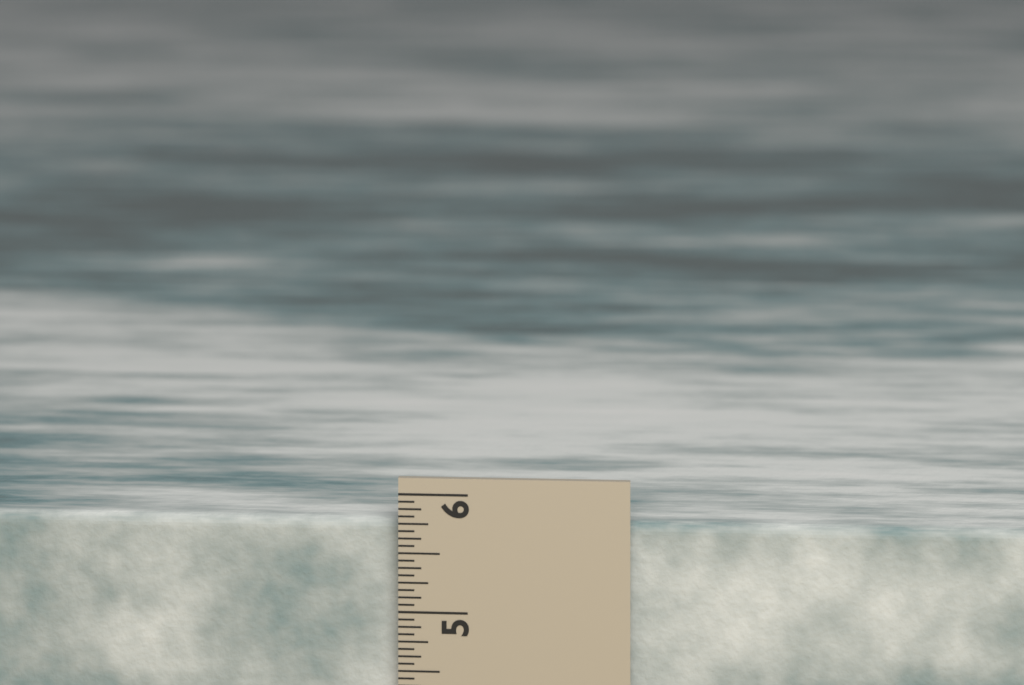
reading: 5.7500 in
